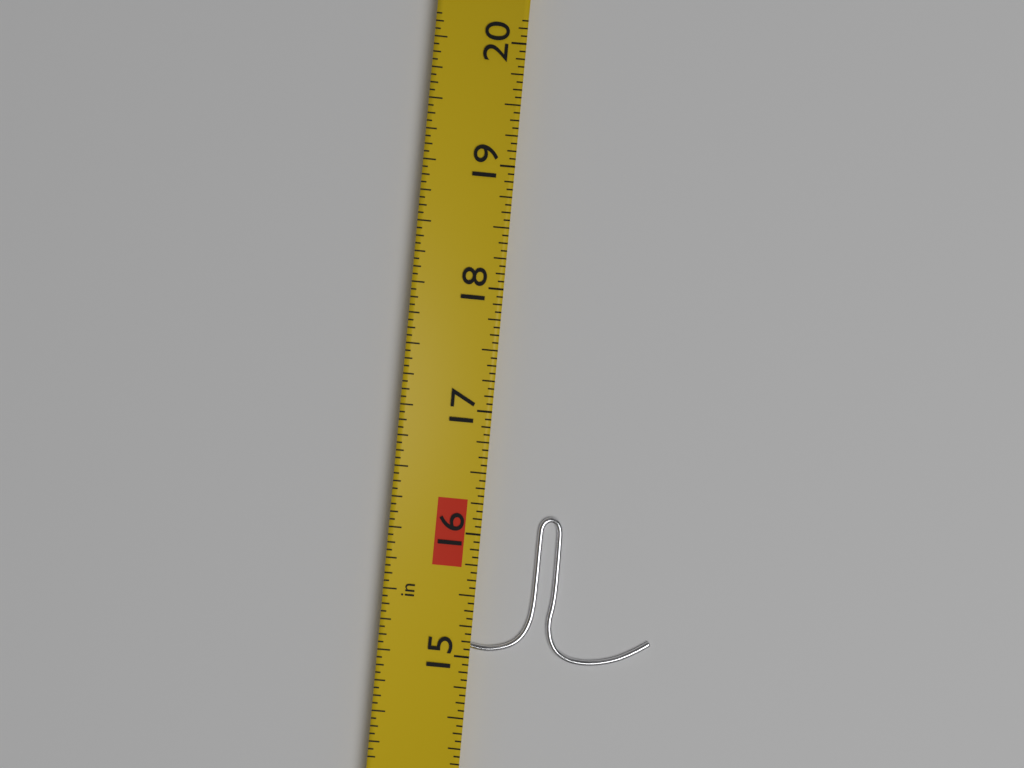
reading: 16.1875 in
